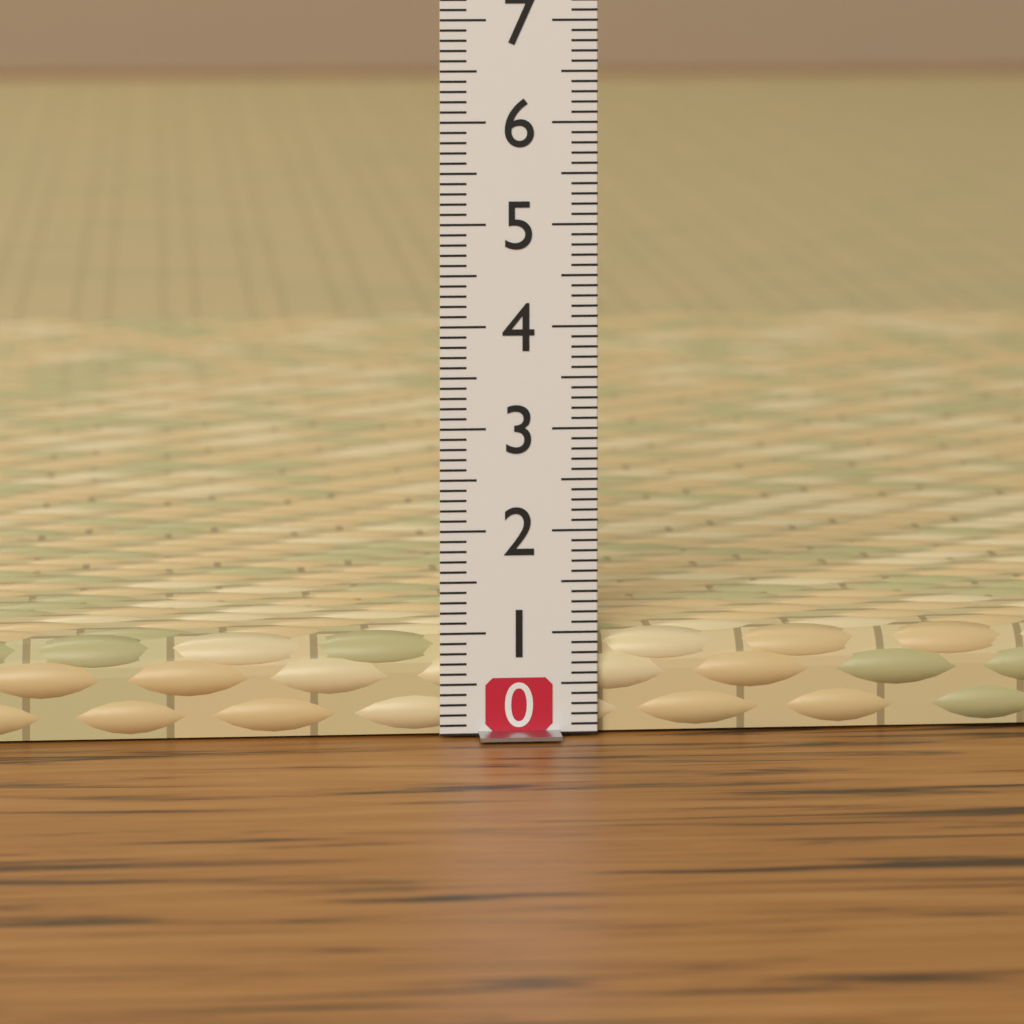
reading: 1.0 (no unit)
